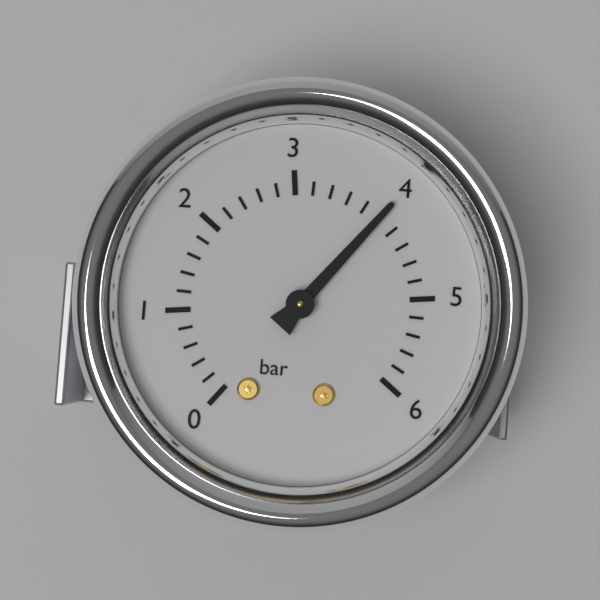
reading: 4.0 bar
